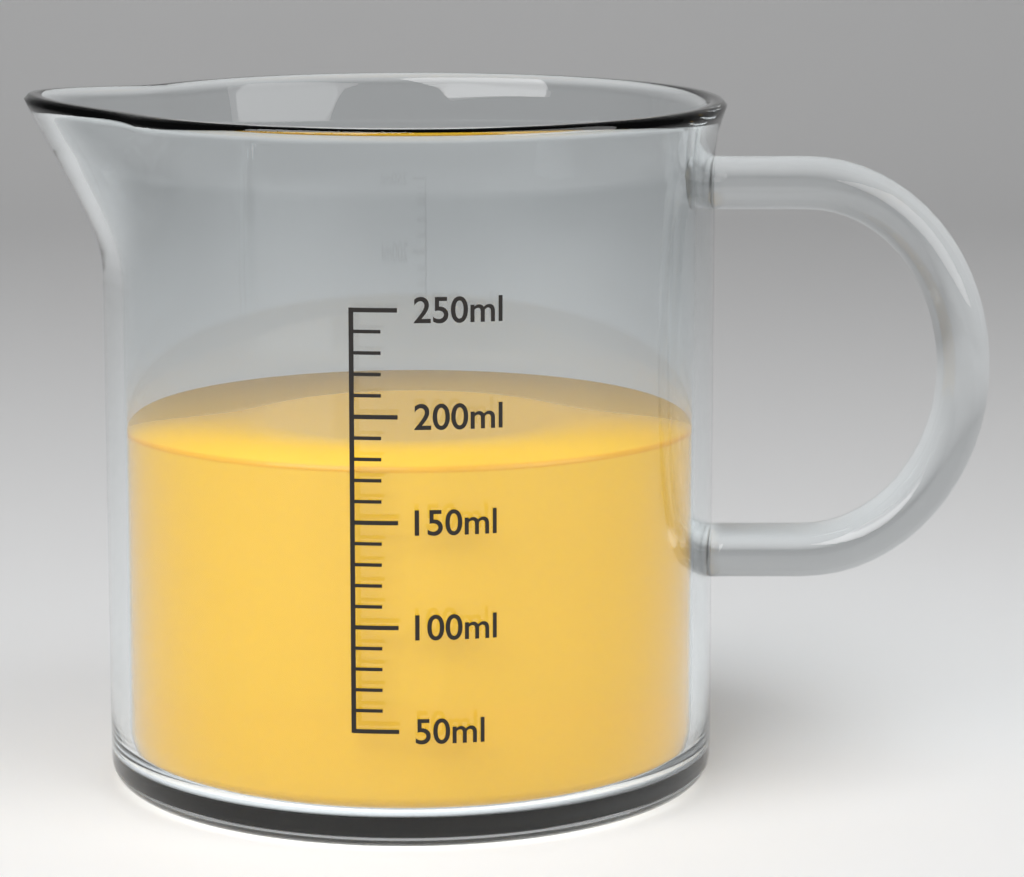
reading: 175 ml
